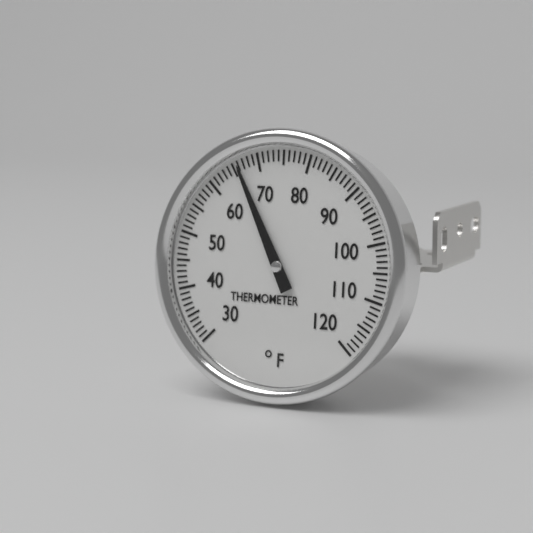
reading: 66 °F
